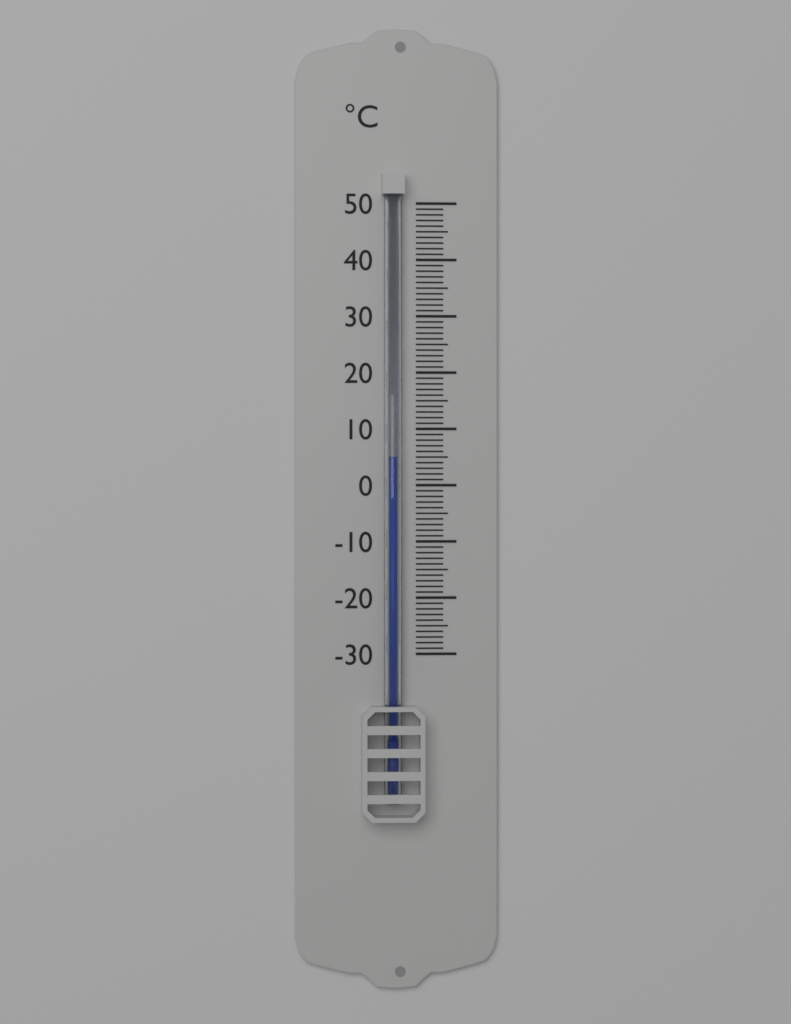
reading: 5 °C
